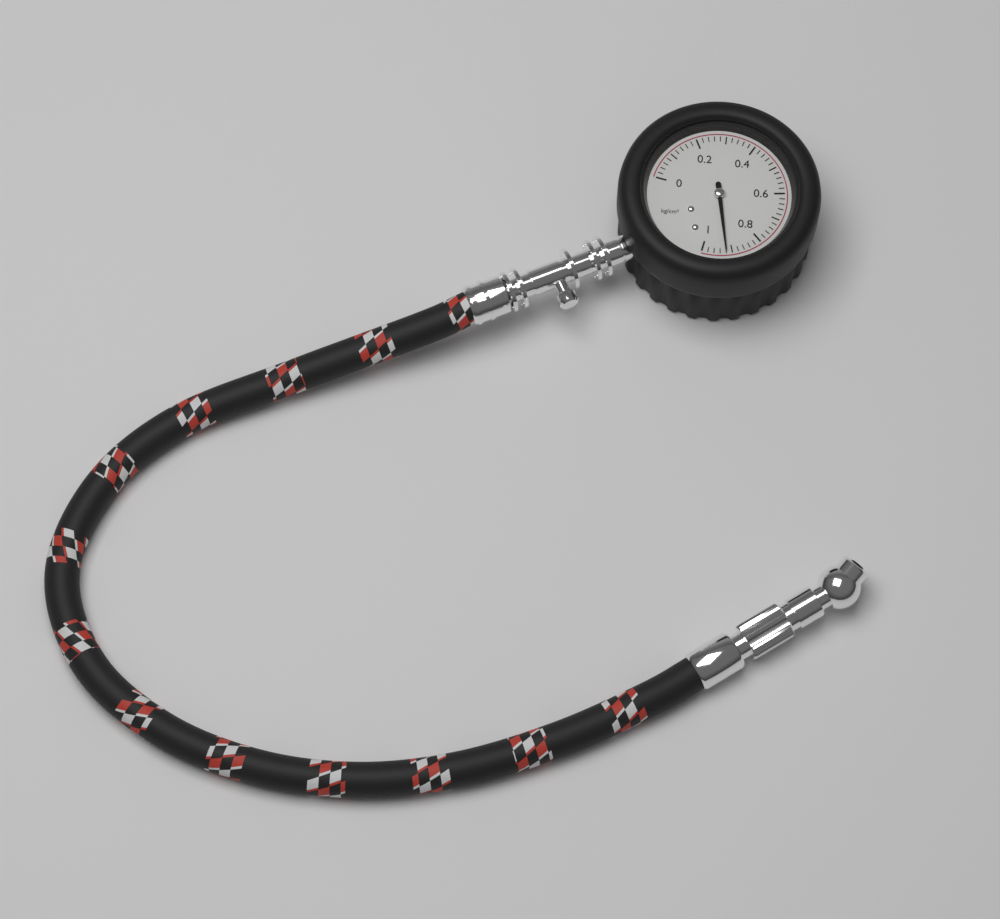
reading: 0.92 kg/cm²
